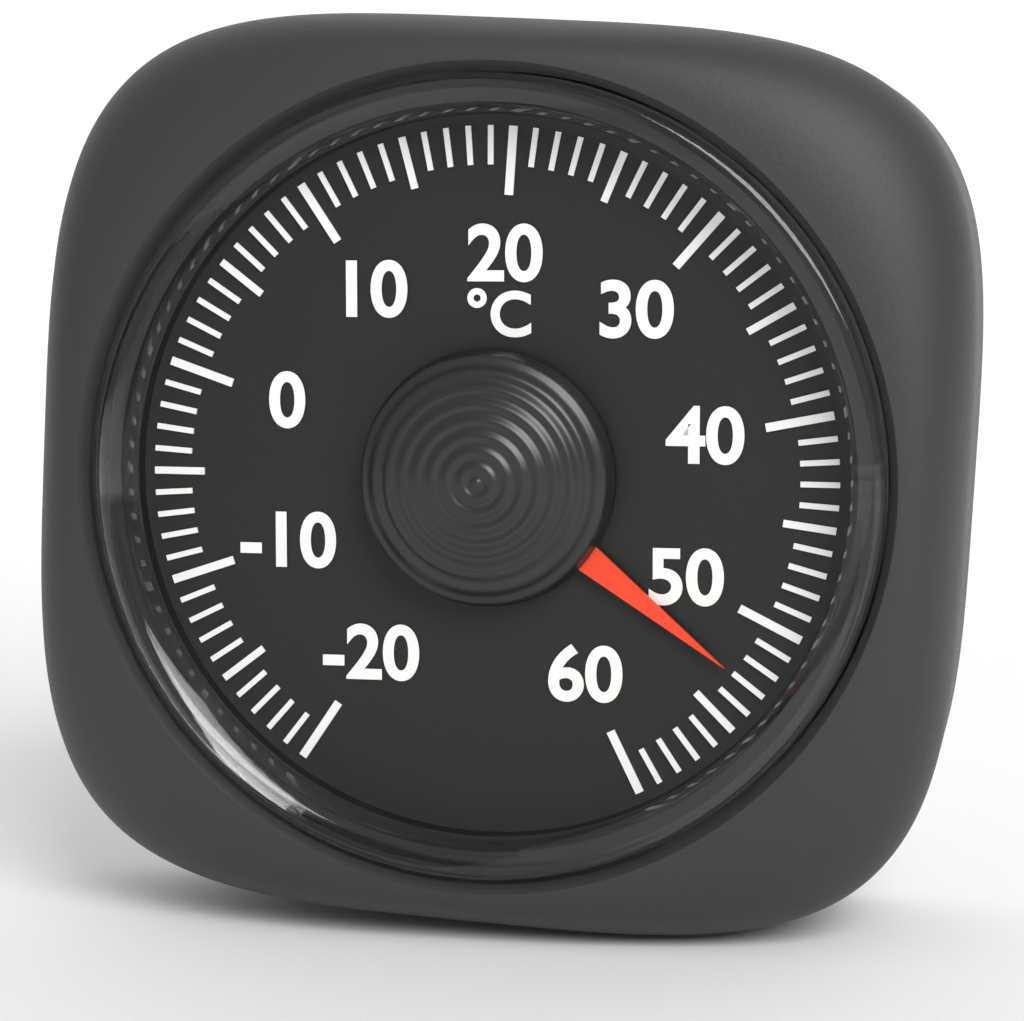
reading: 53 °C
